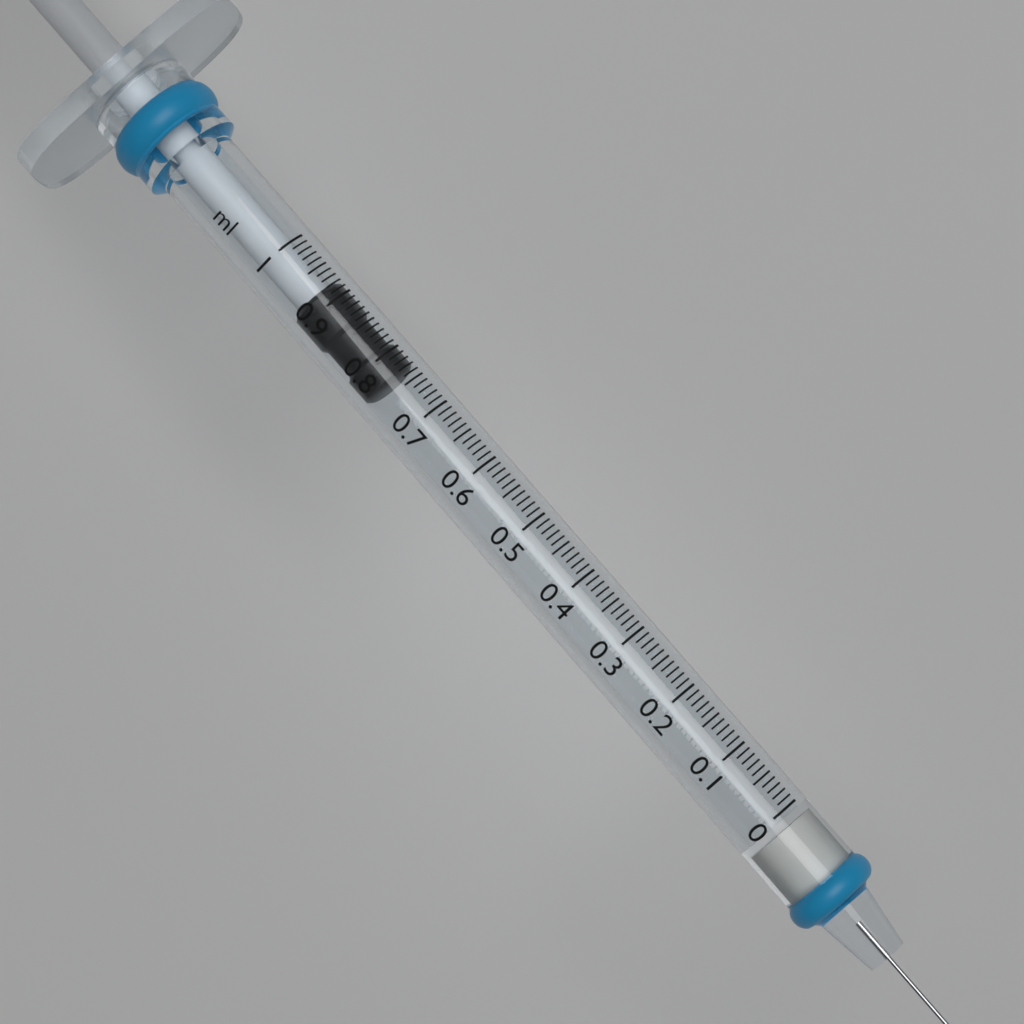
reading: 0.77 ml
